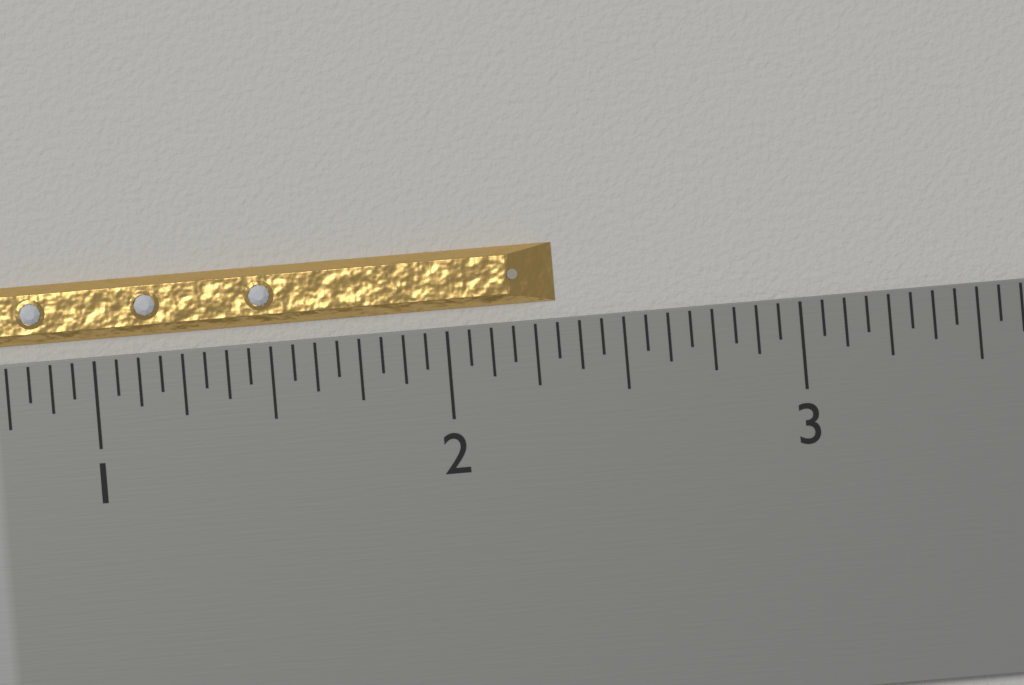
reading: 2.3125 inch
